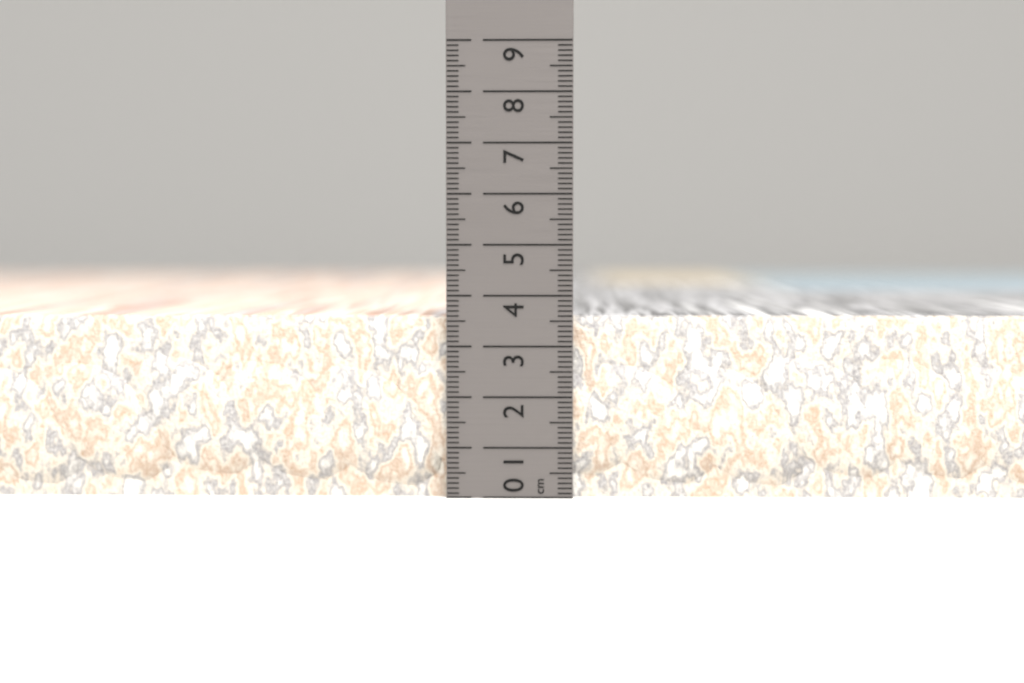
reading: 3.6 cm
